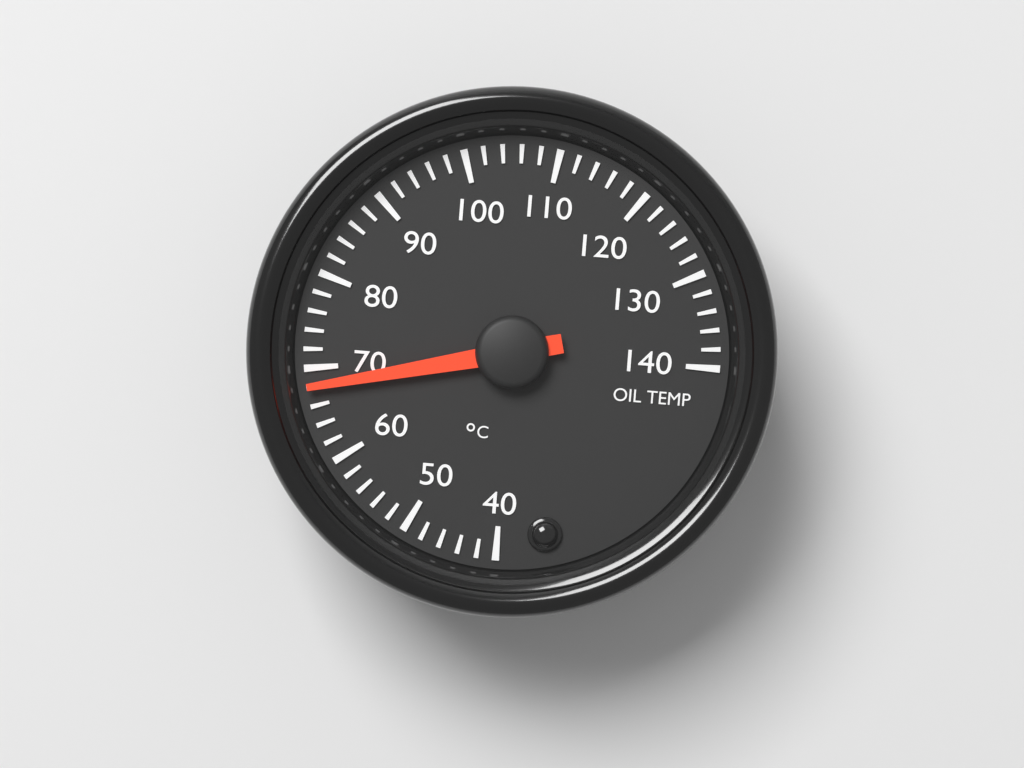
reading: 68 °C
